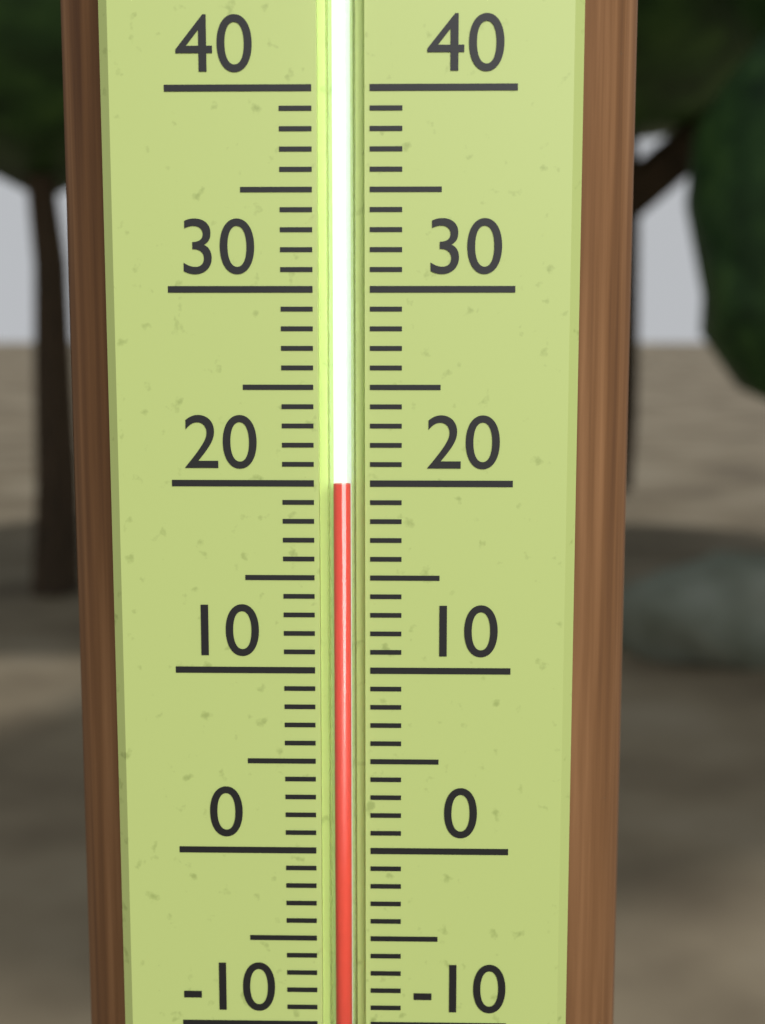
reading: 20 (no unit)
